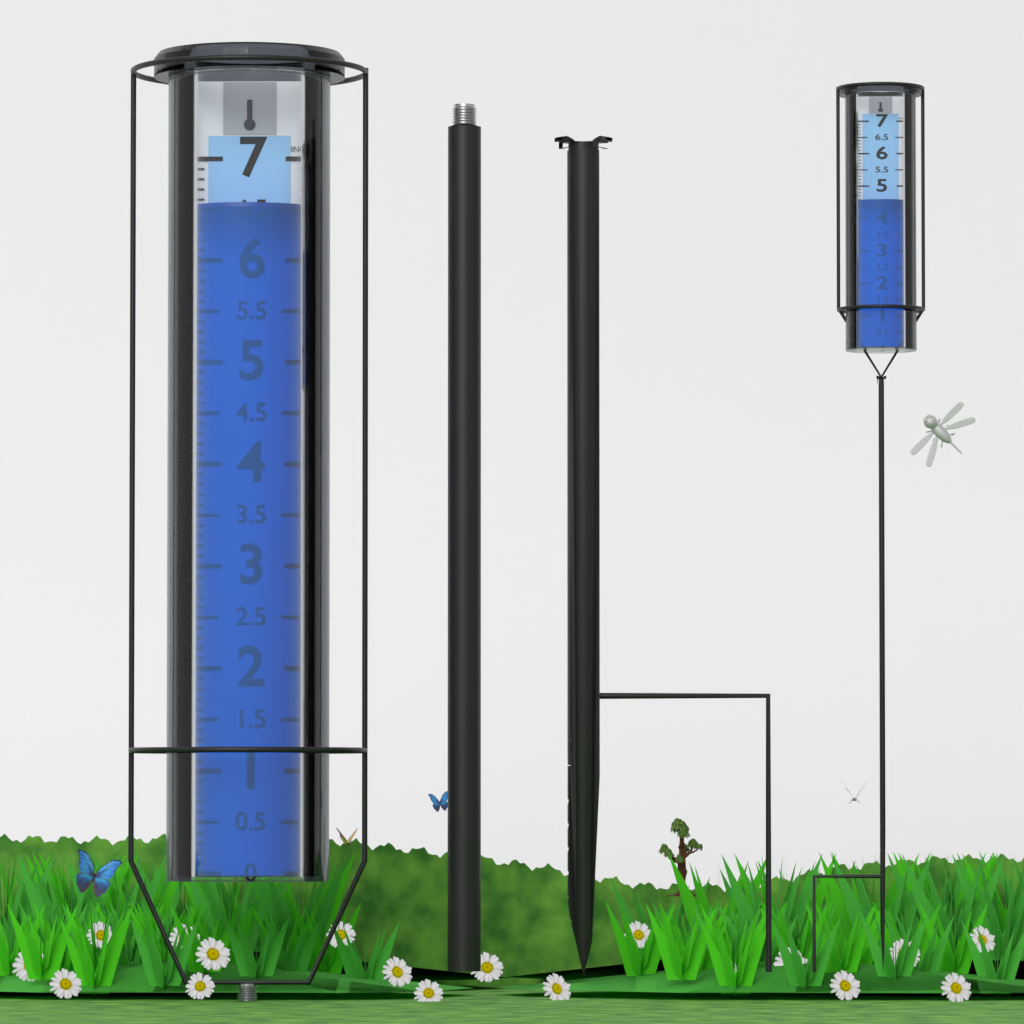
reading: 6.5 in
